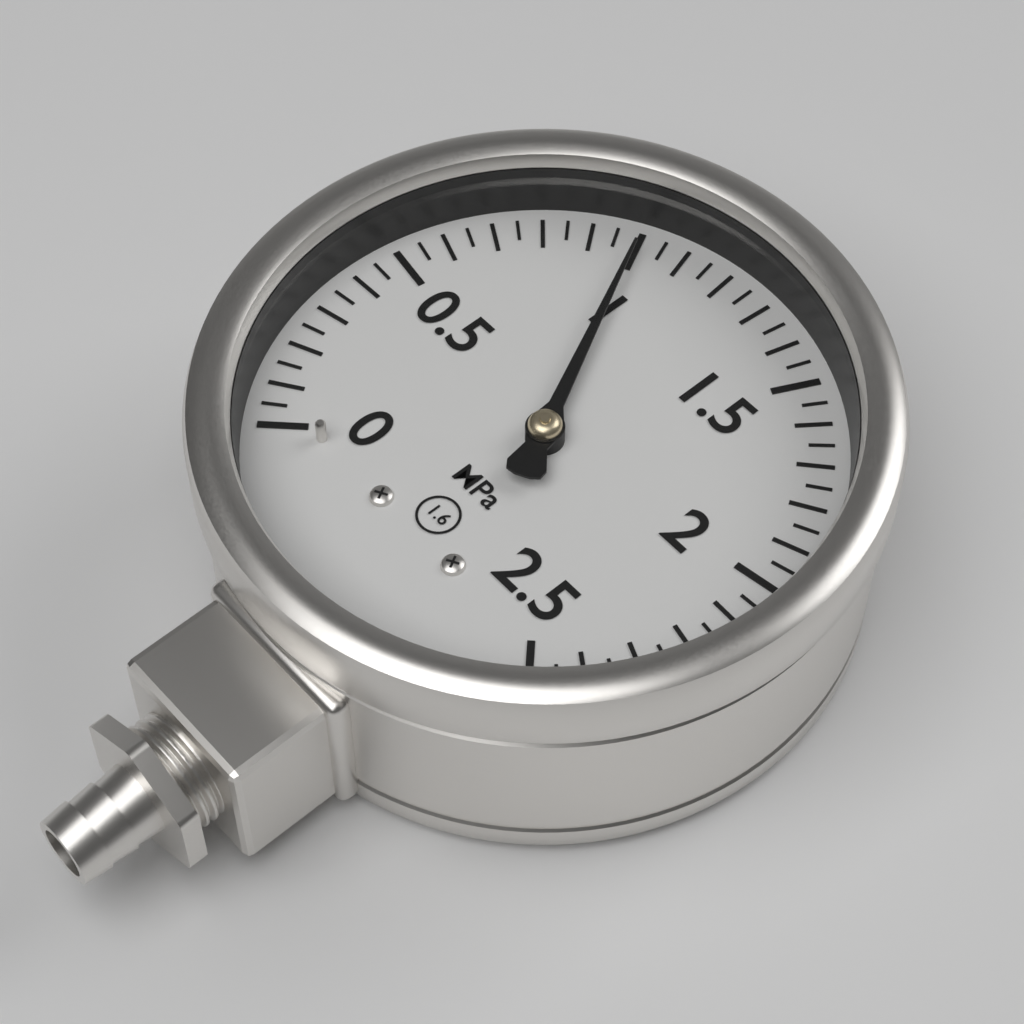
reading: 1.00 MPa
